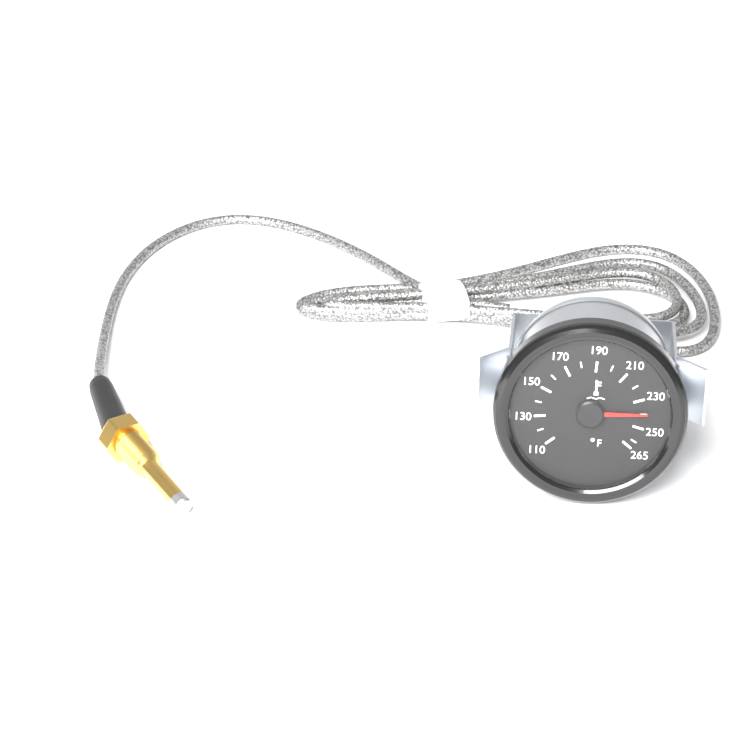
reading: 240 °F
